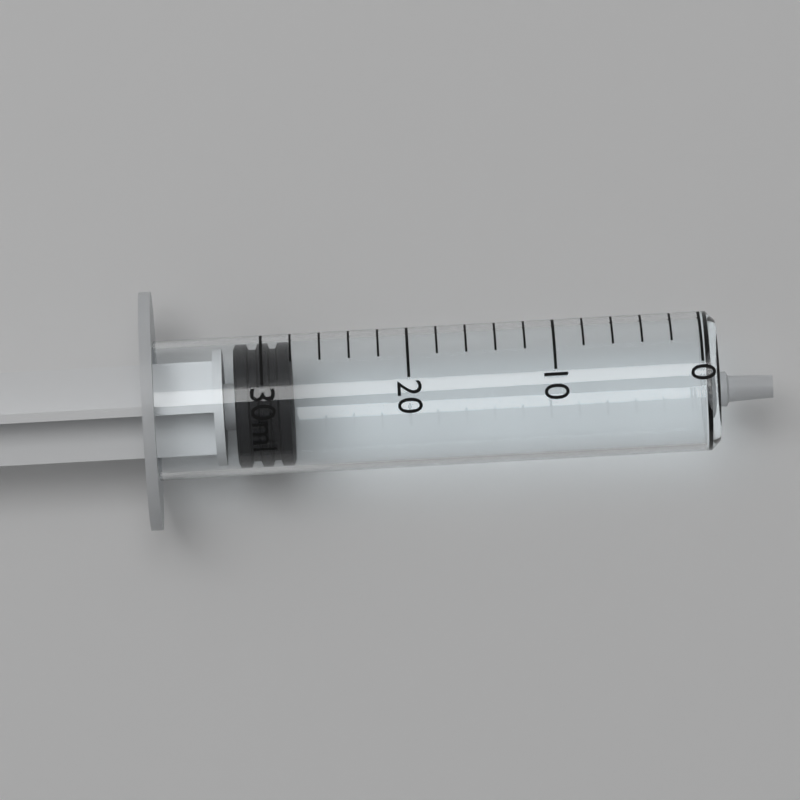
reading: 28 ml
